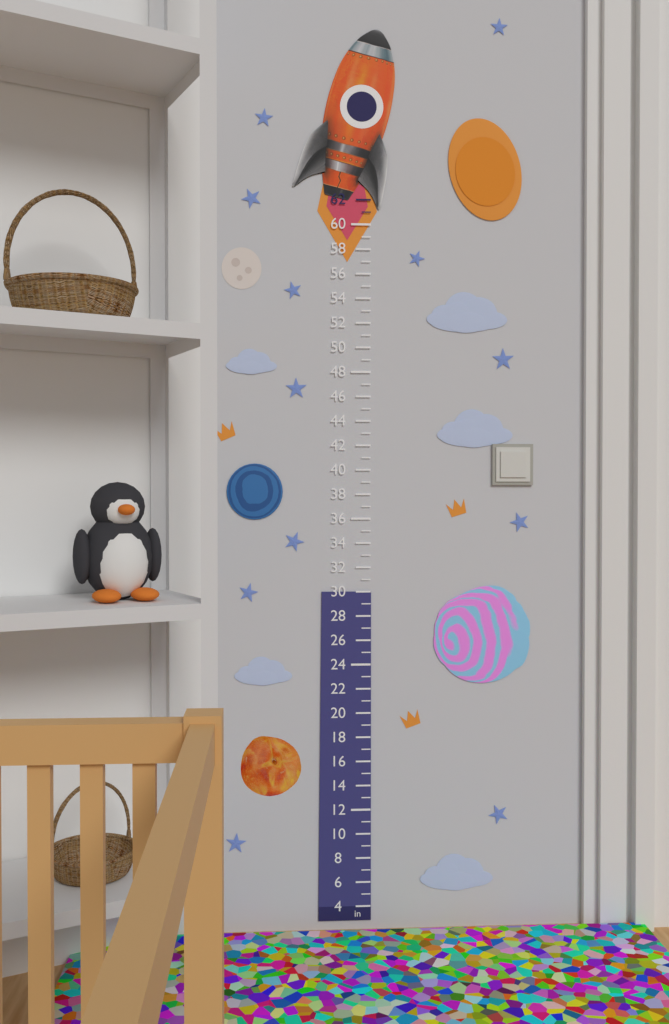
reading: 30 in
